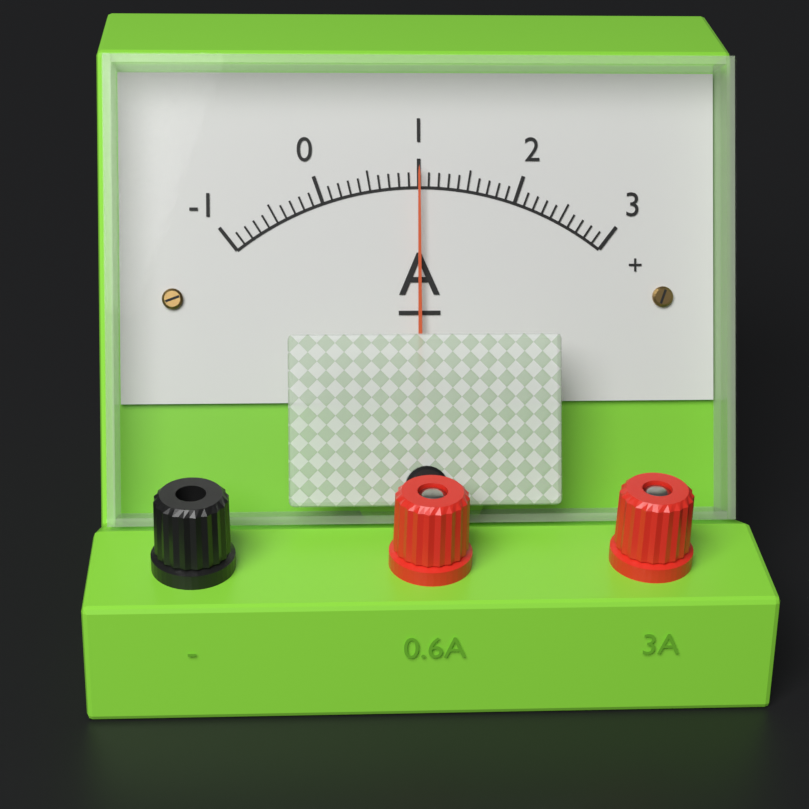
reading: 1.0 A
